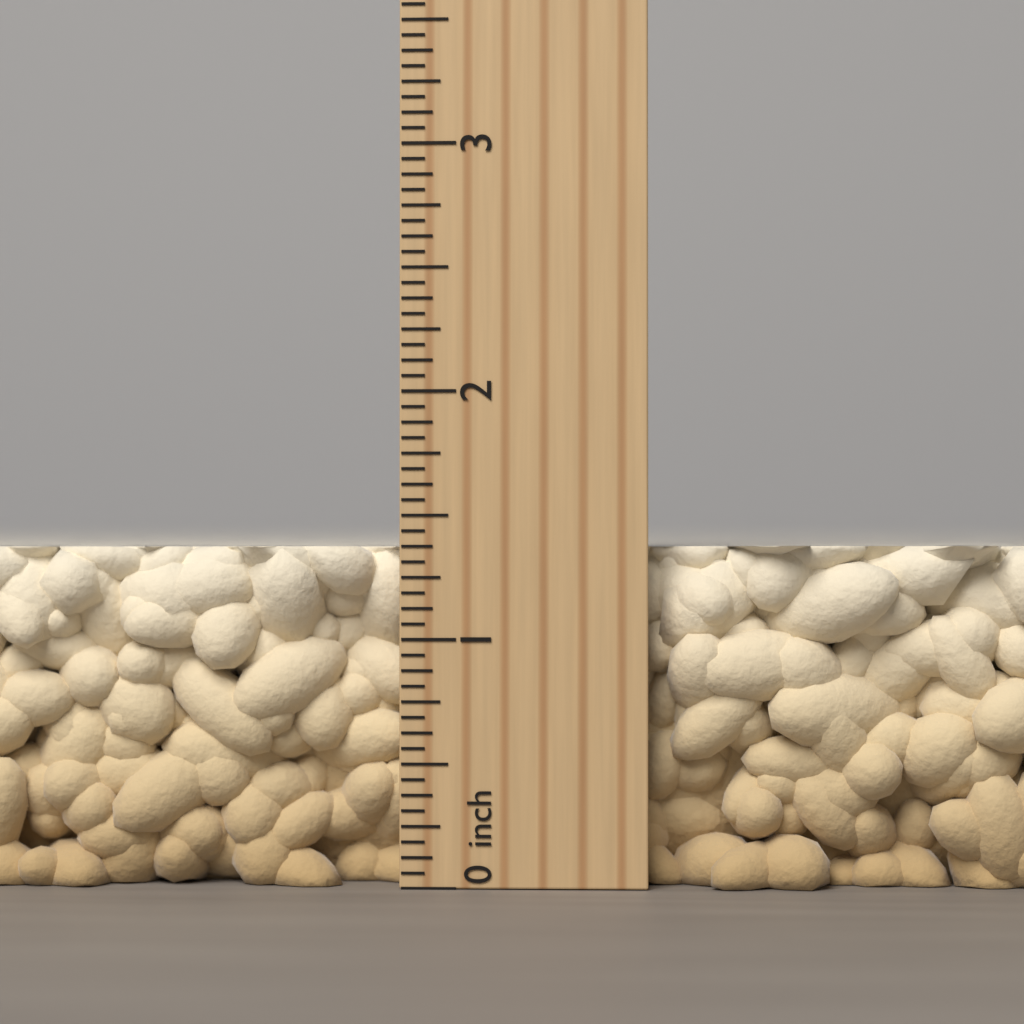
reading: 1.3750 inch
